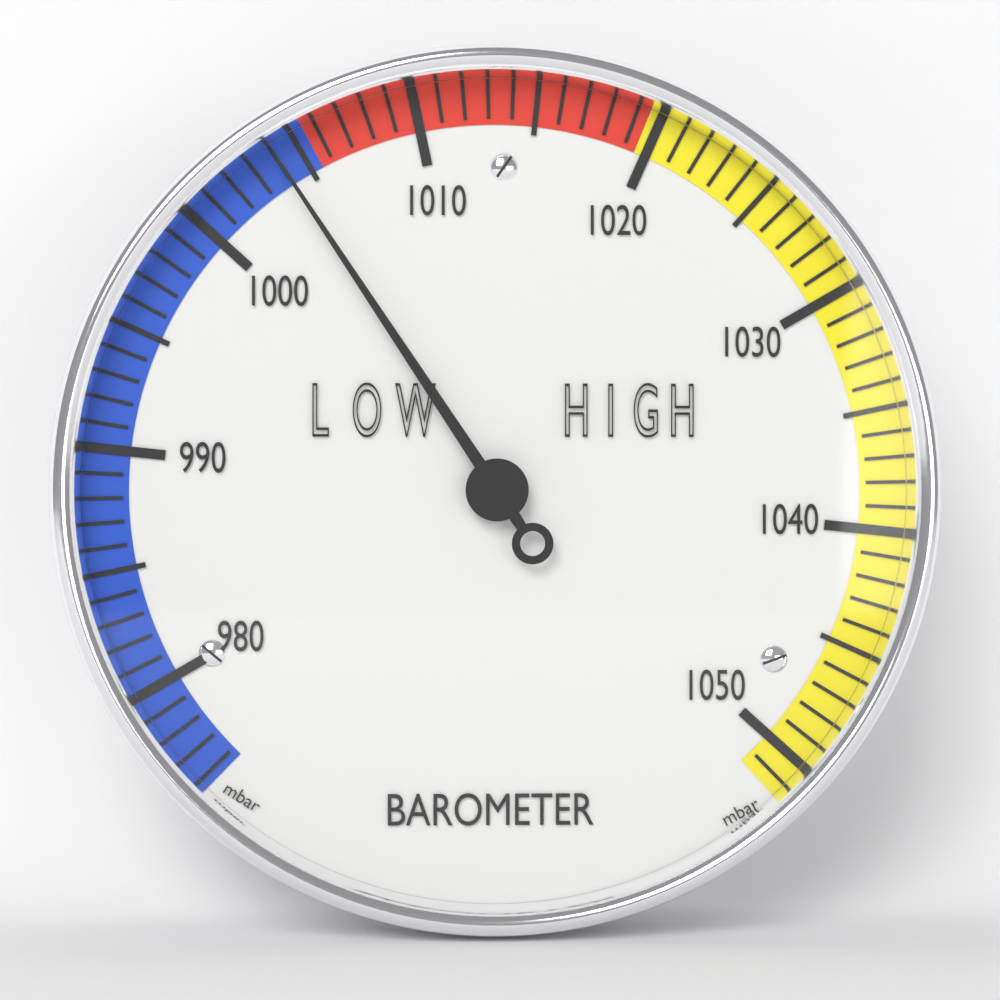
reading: 1004 mbar
